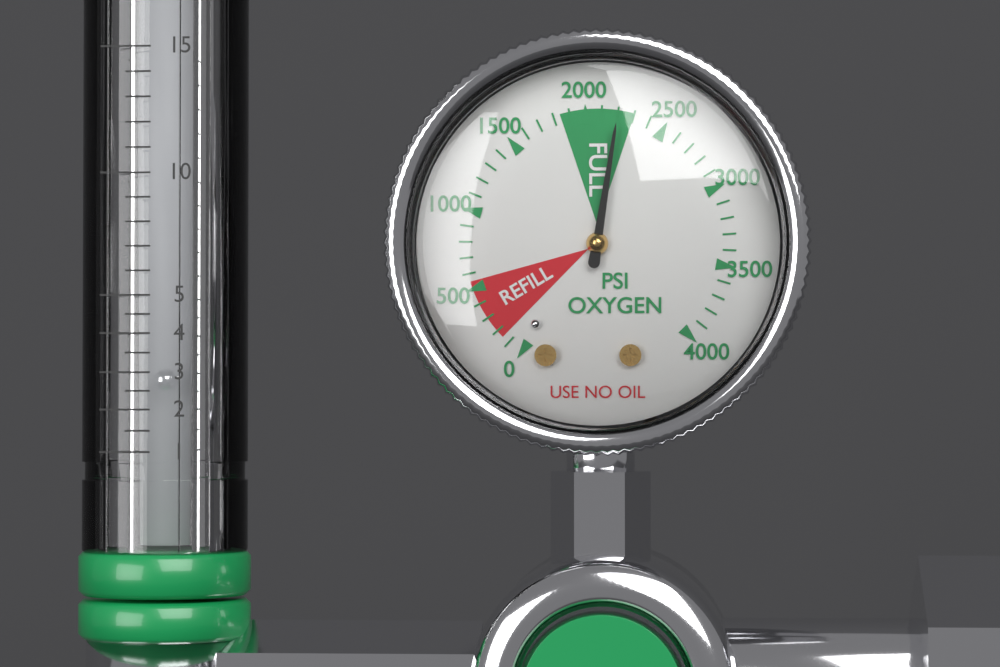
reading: 2200 psi
